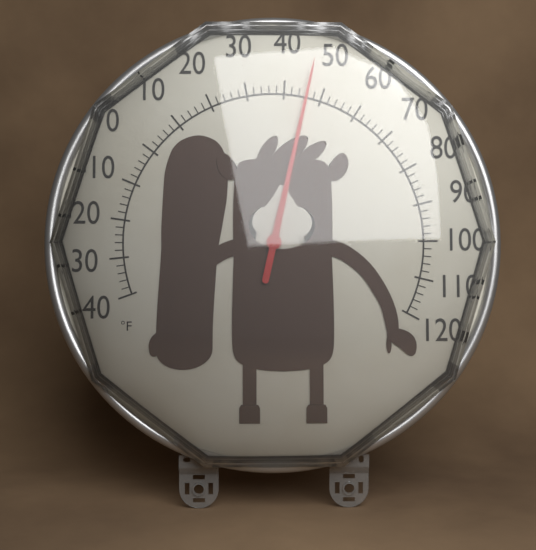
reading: 46 °F
